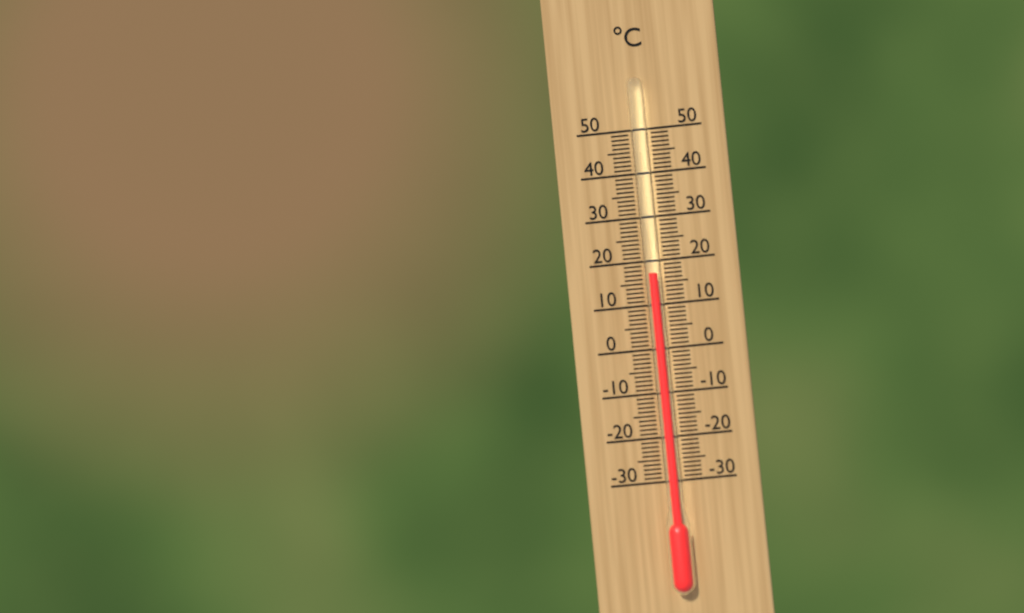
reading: 17 °C
